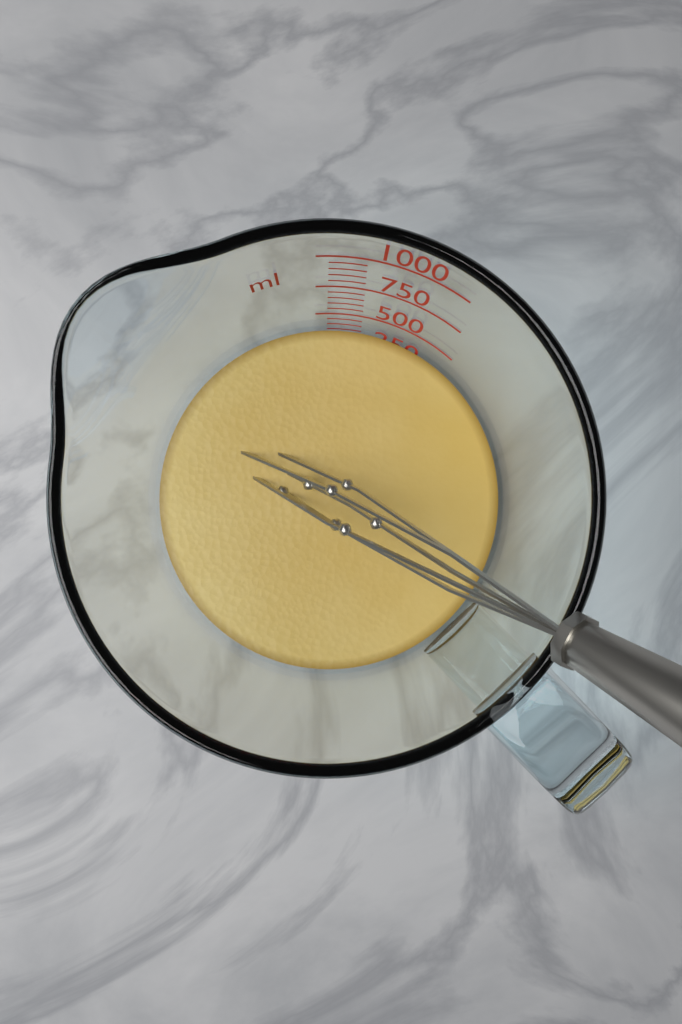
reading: 350 ml
